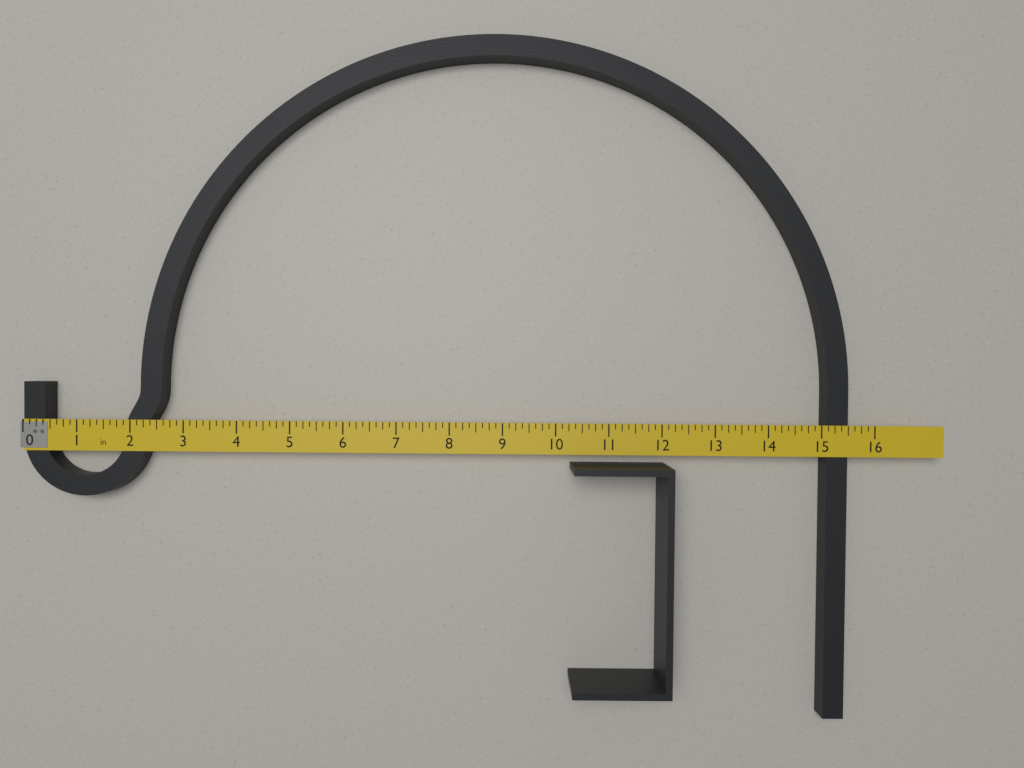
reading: 15.500 in
